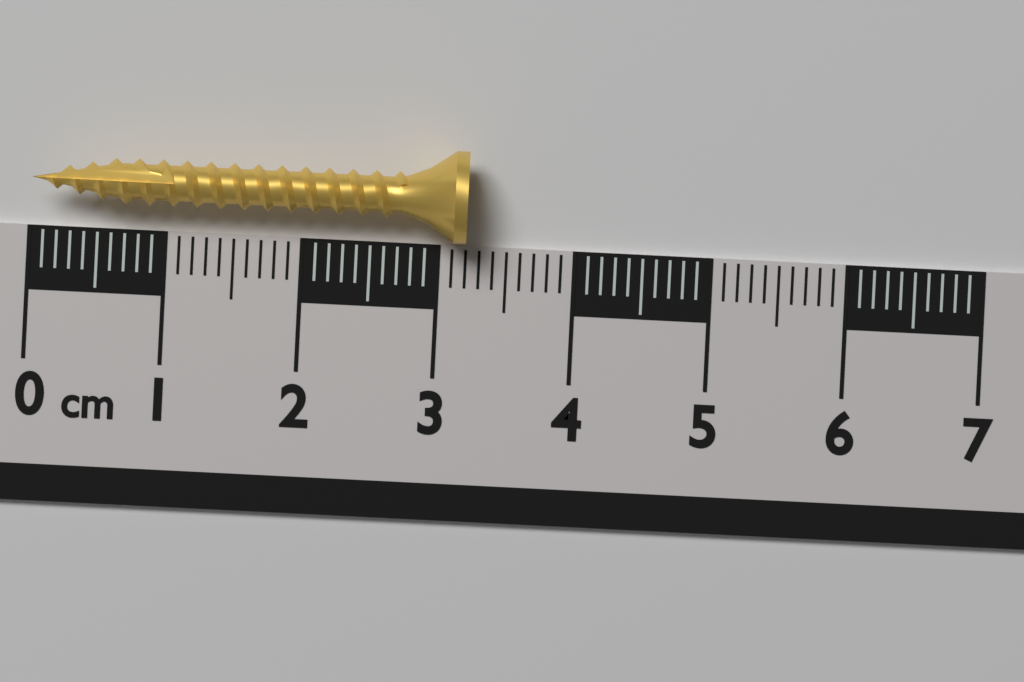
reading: 3.2 cm
